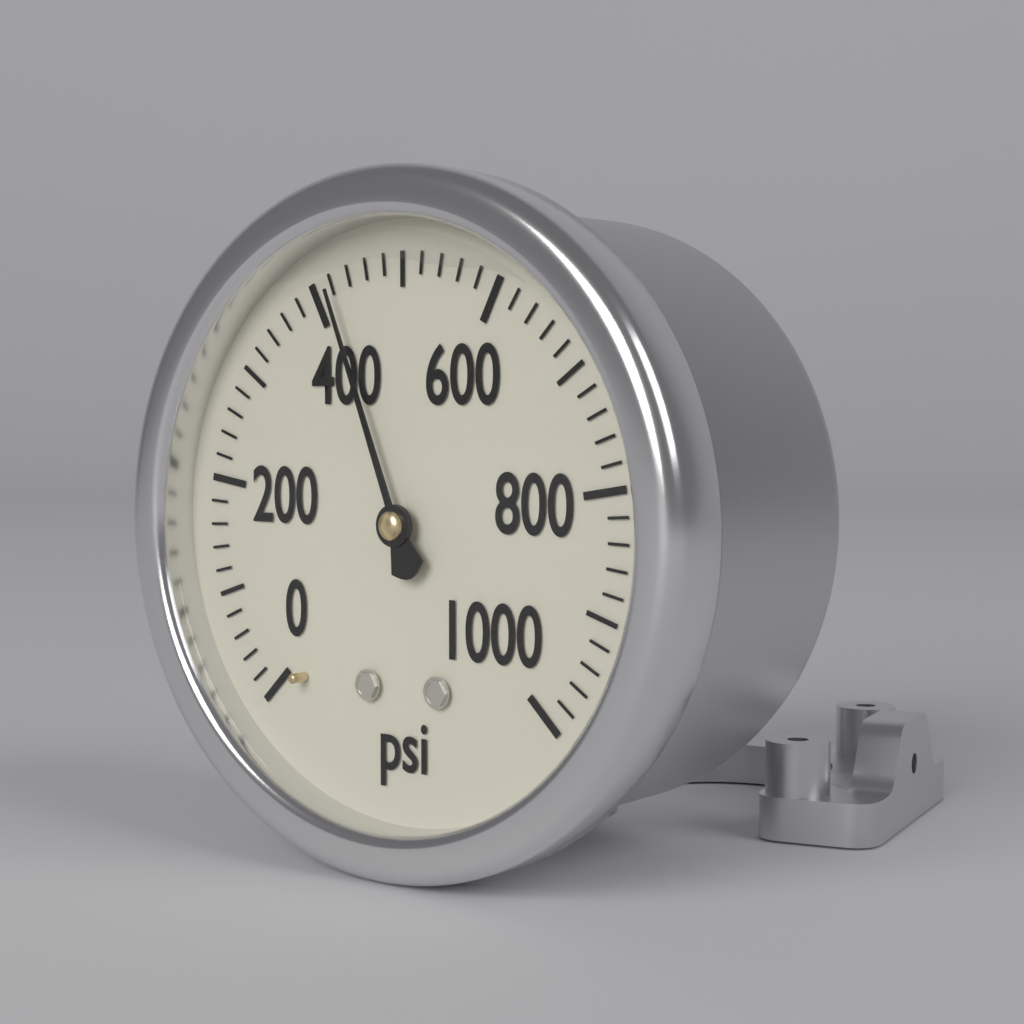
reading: 420 psi
